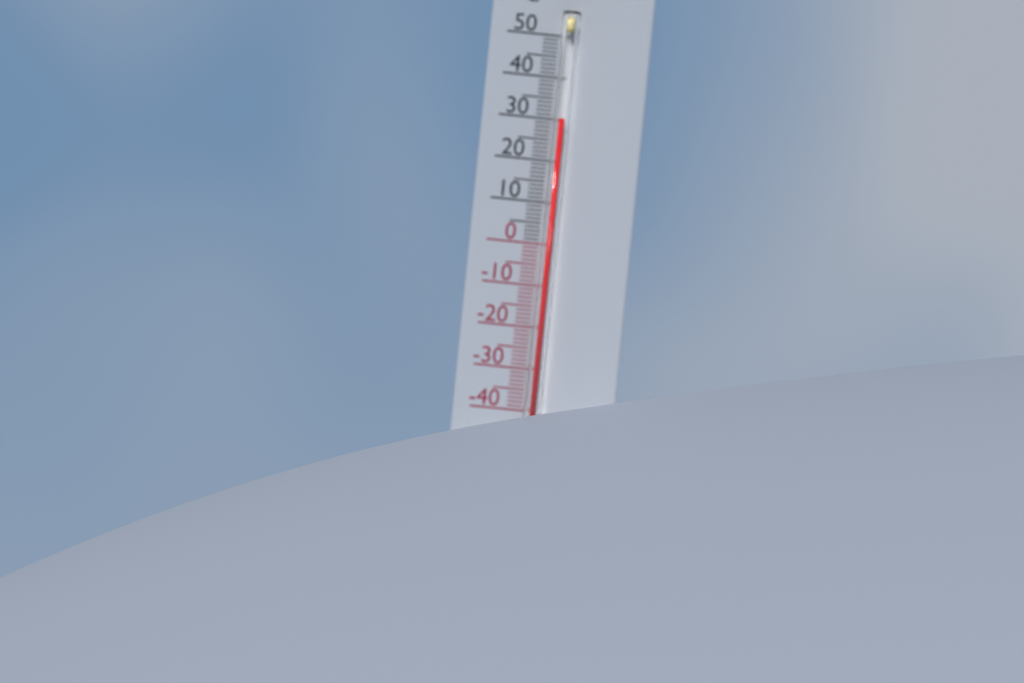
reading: 30 °C
